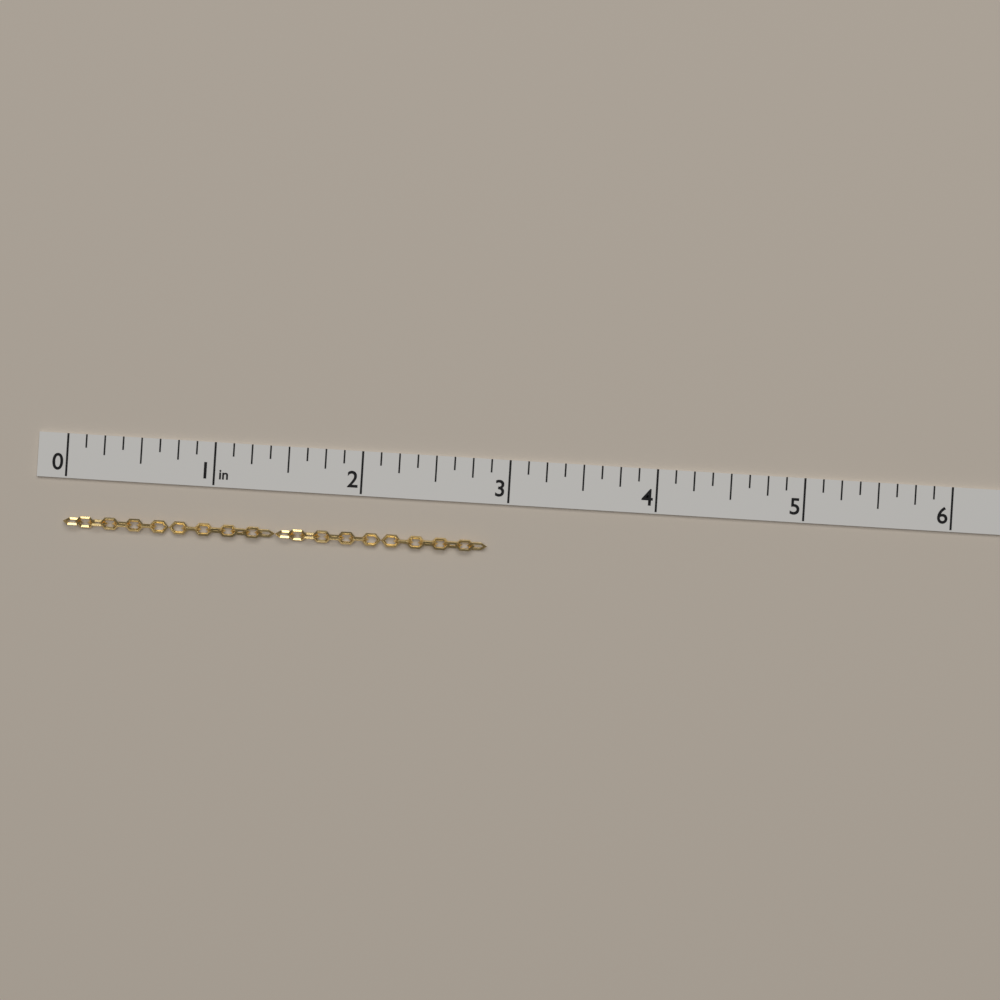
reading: 2.875 in
